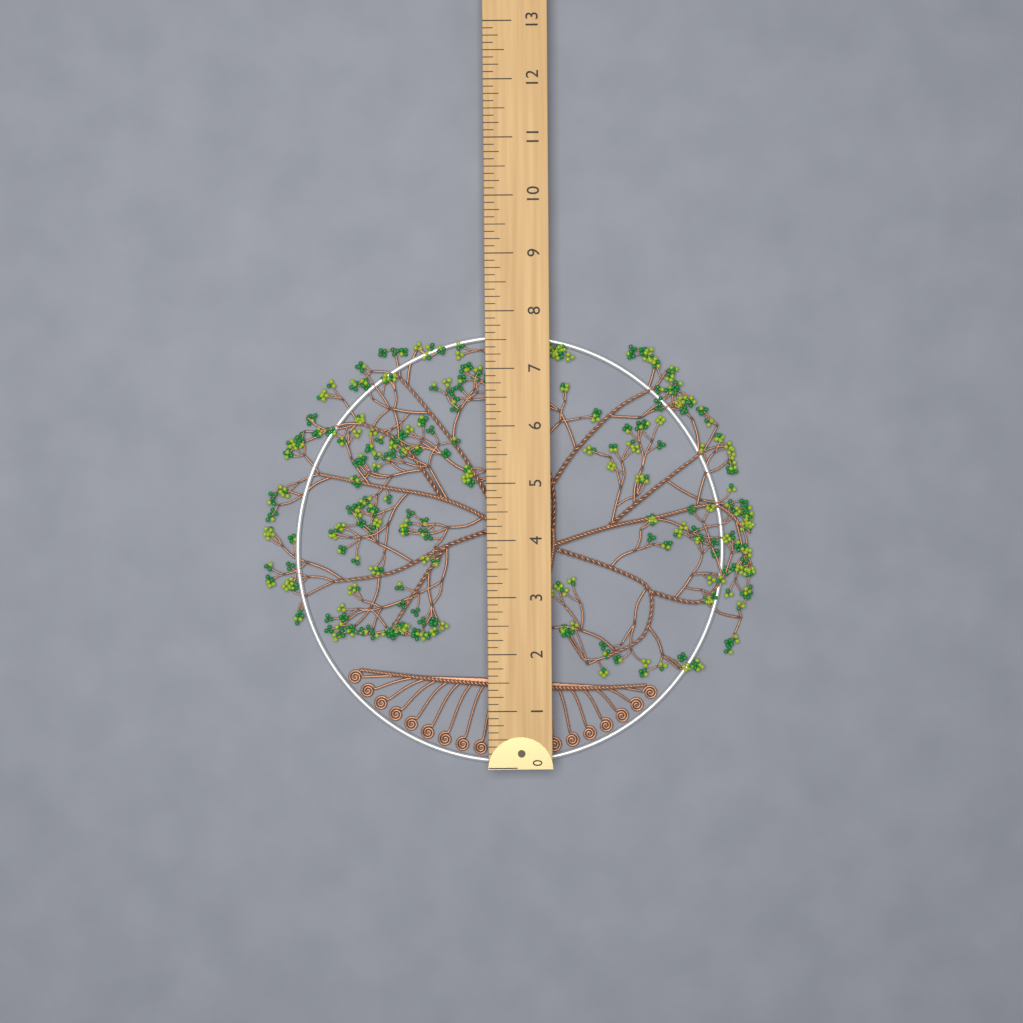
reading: 7.625 (no unit)
